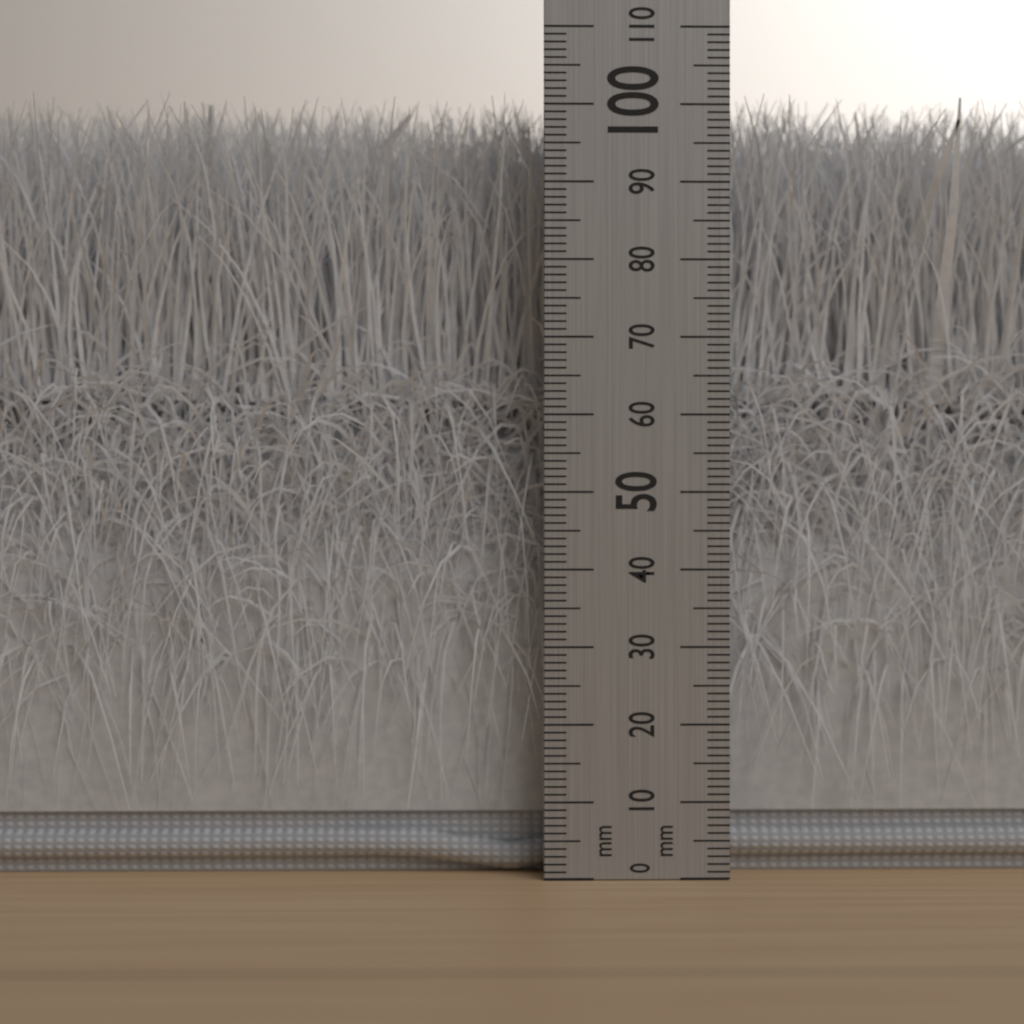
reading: 102 mm
